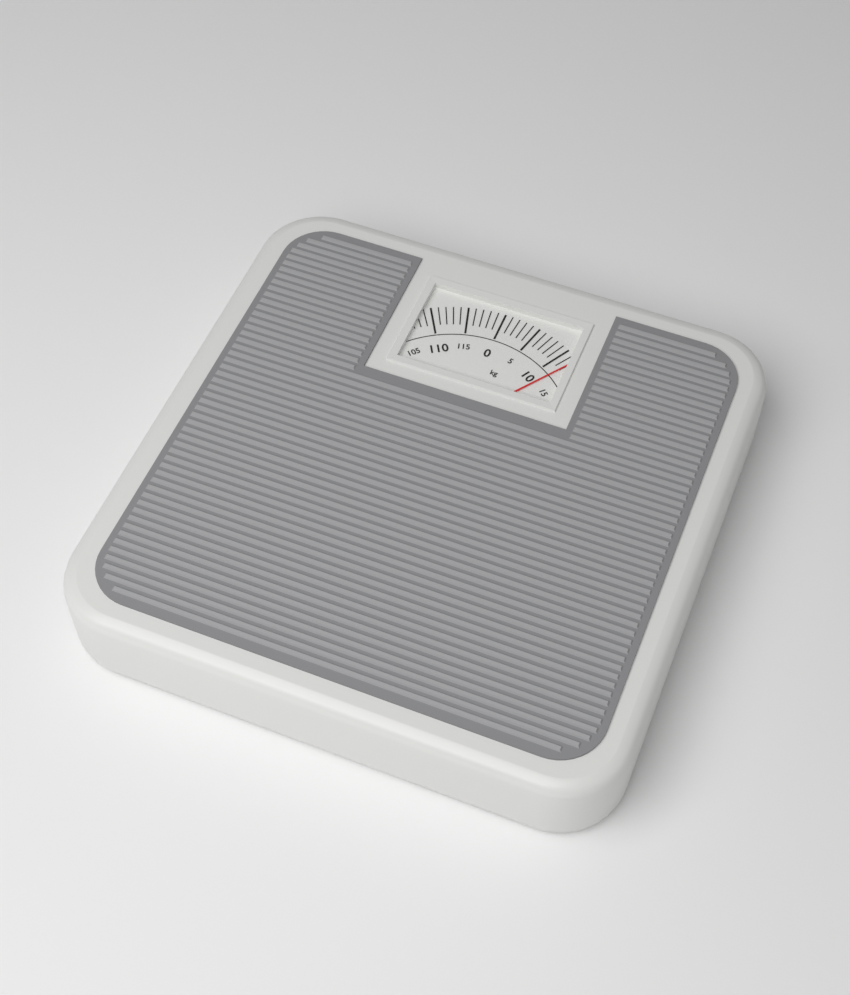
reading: 12 kg
